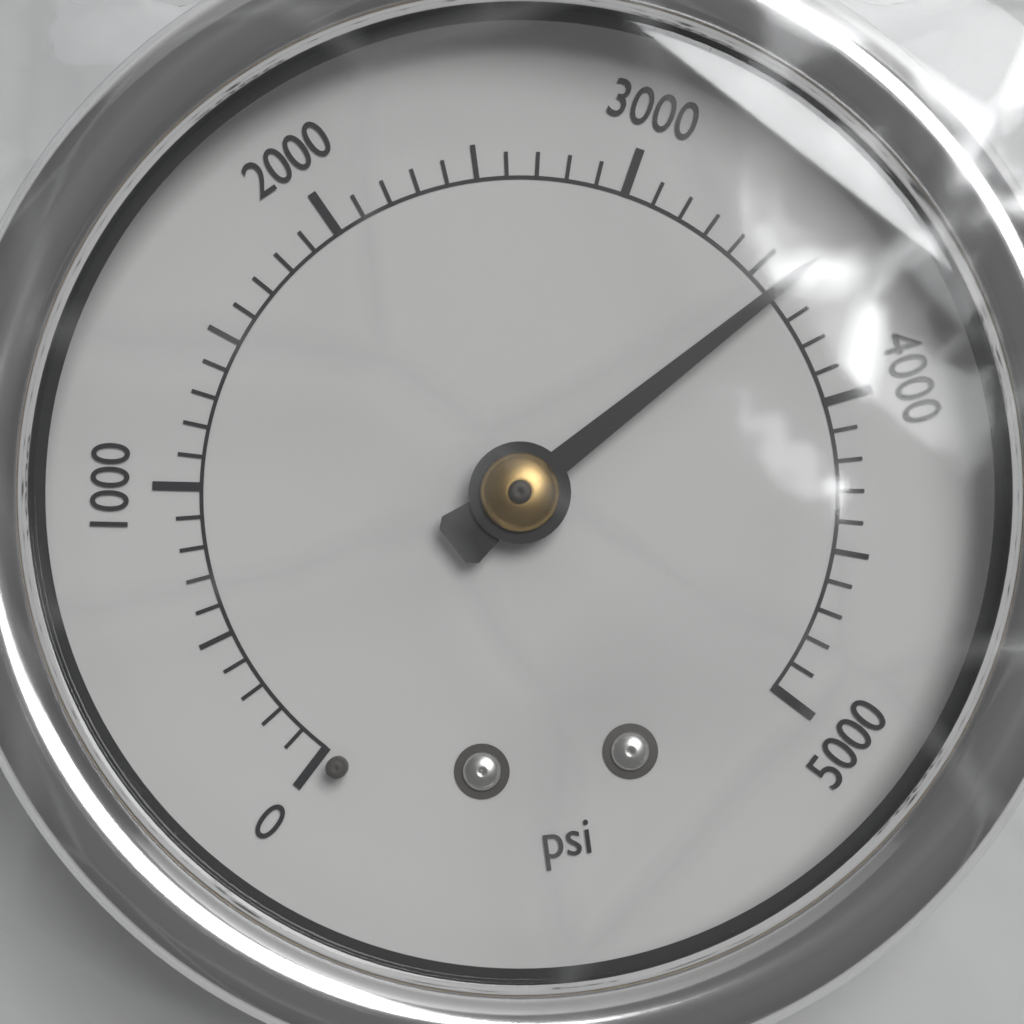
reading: 3600 psi
